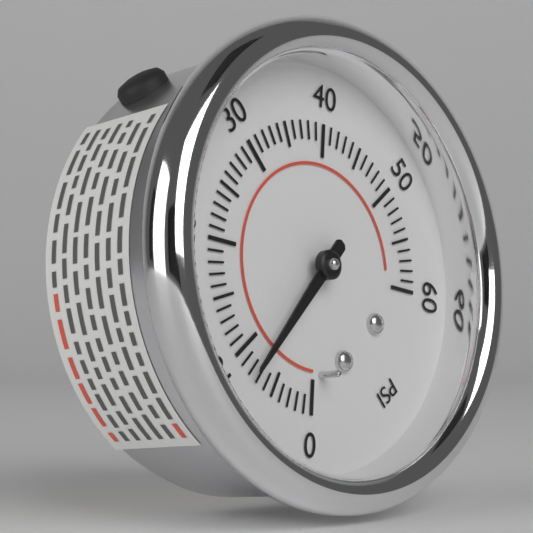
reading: 8 psi
